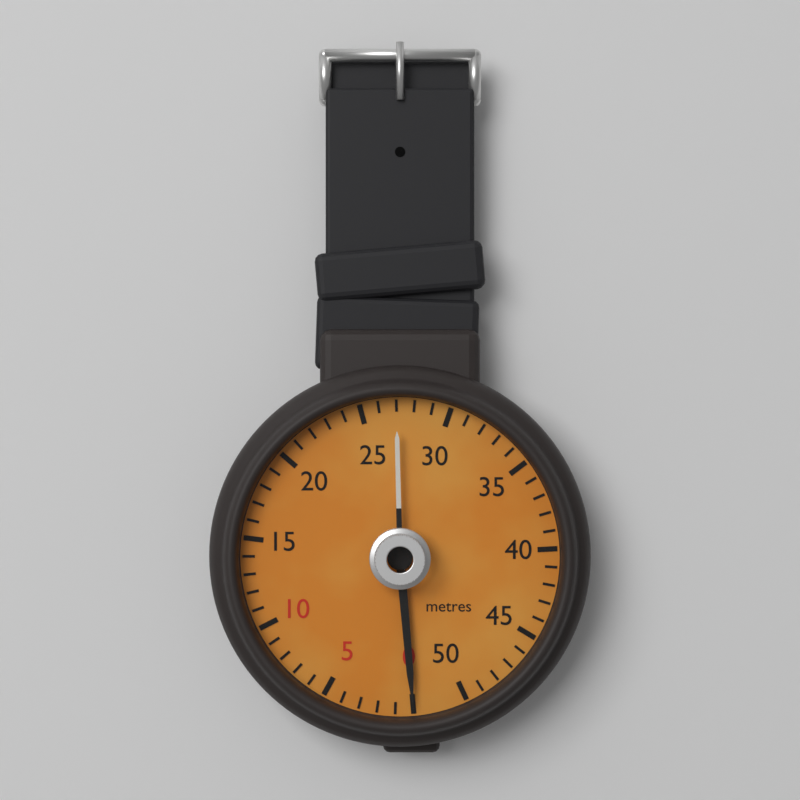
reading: 0 metres
